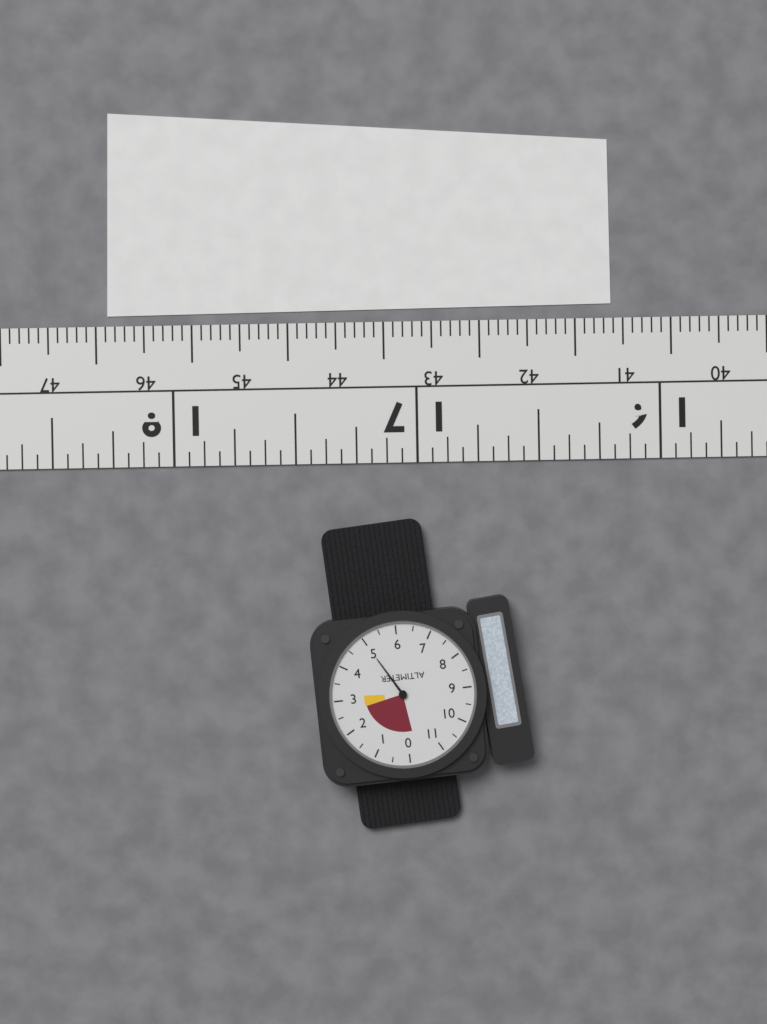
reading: 5.0 (no unit)
